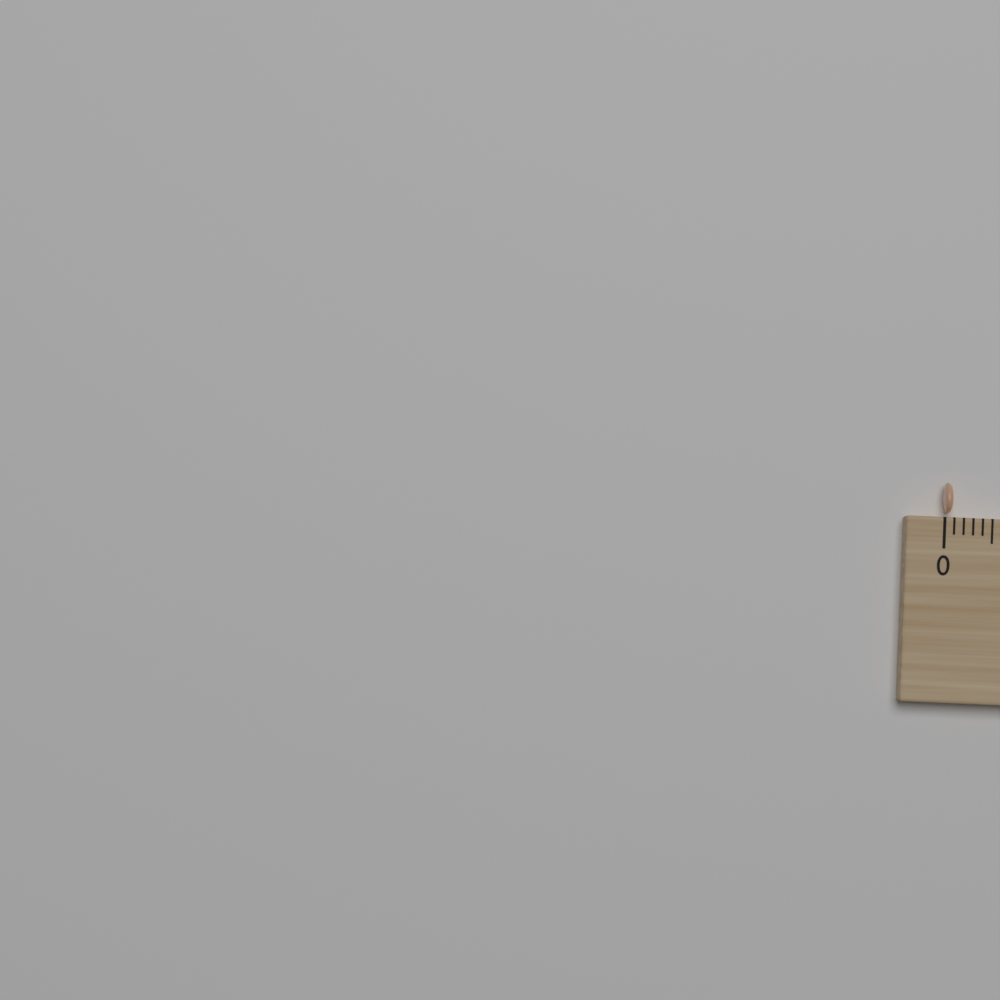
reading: 0.1 (no unit)
